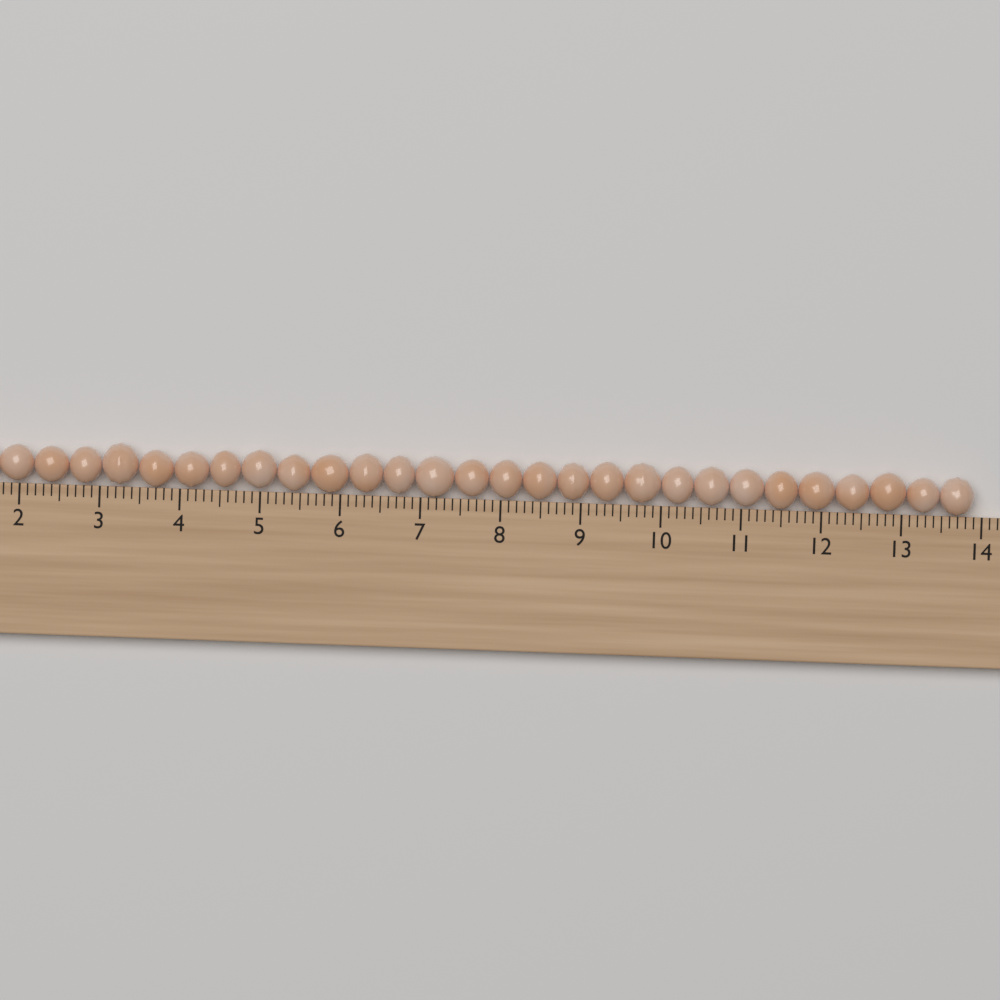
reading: 13.9 cm
